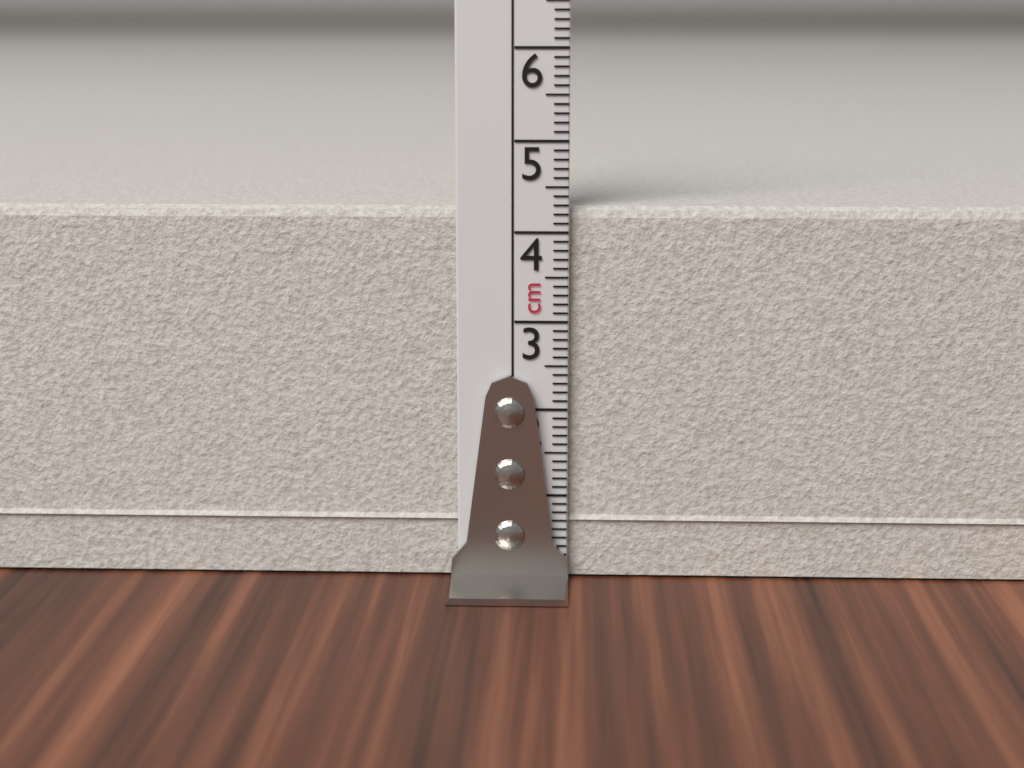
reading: 4.3 cm
